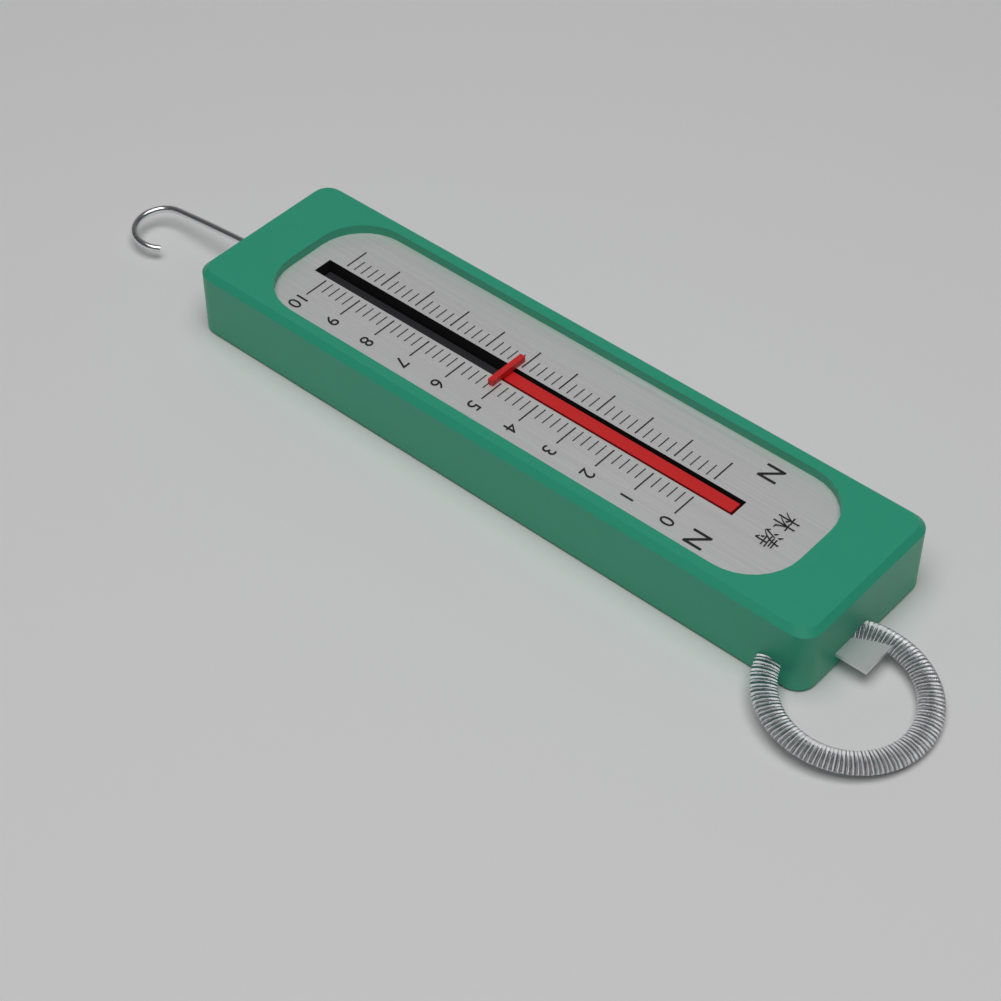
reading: 5.2 N
